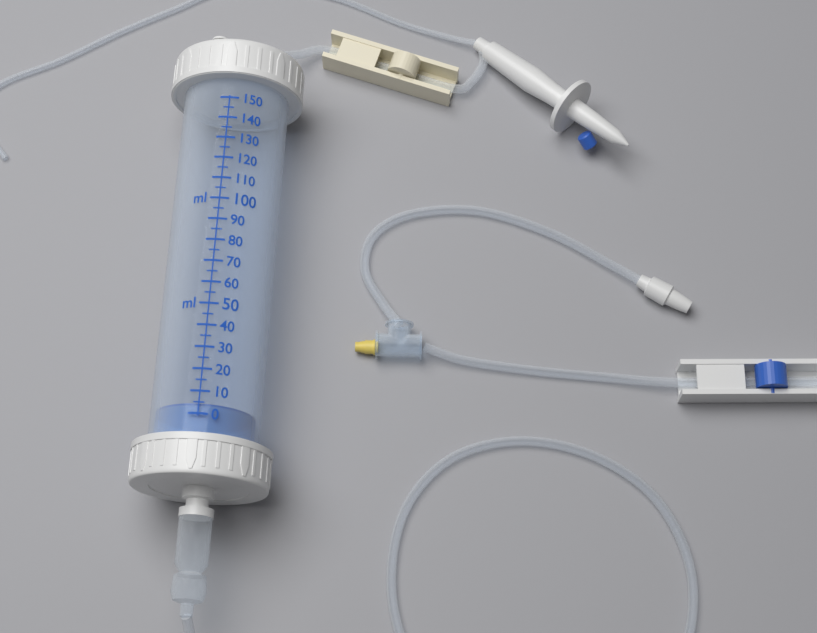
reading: 5 ml
